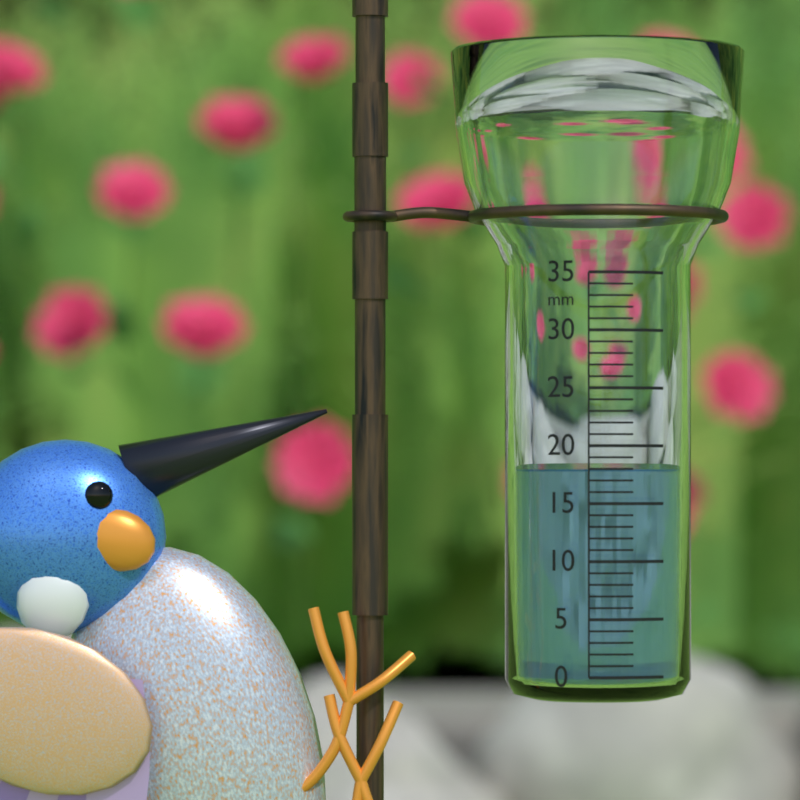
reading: 18 mm
